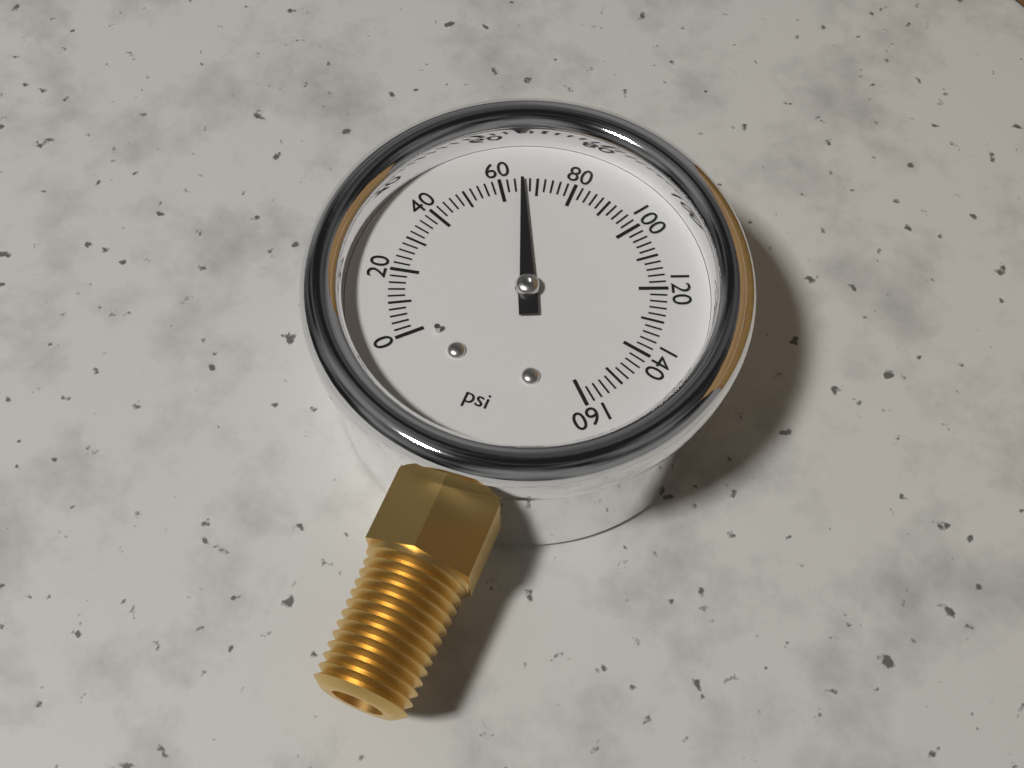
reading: 66 psi
